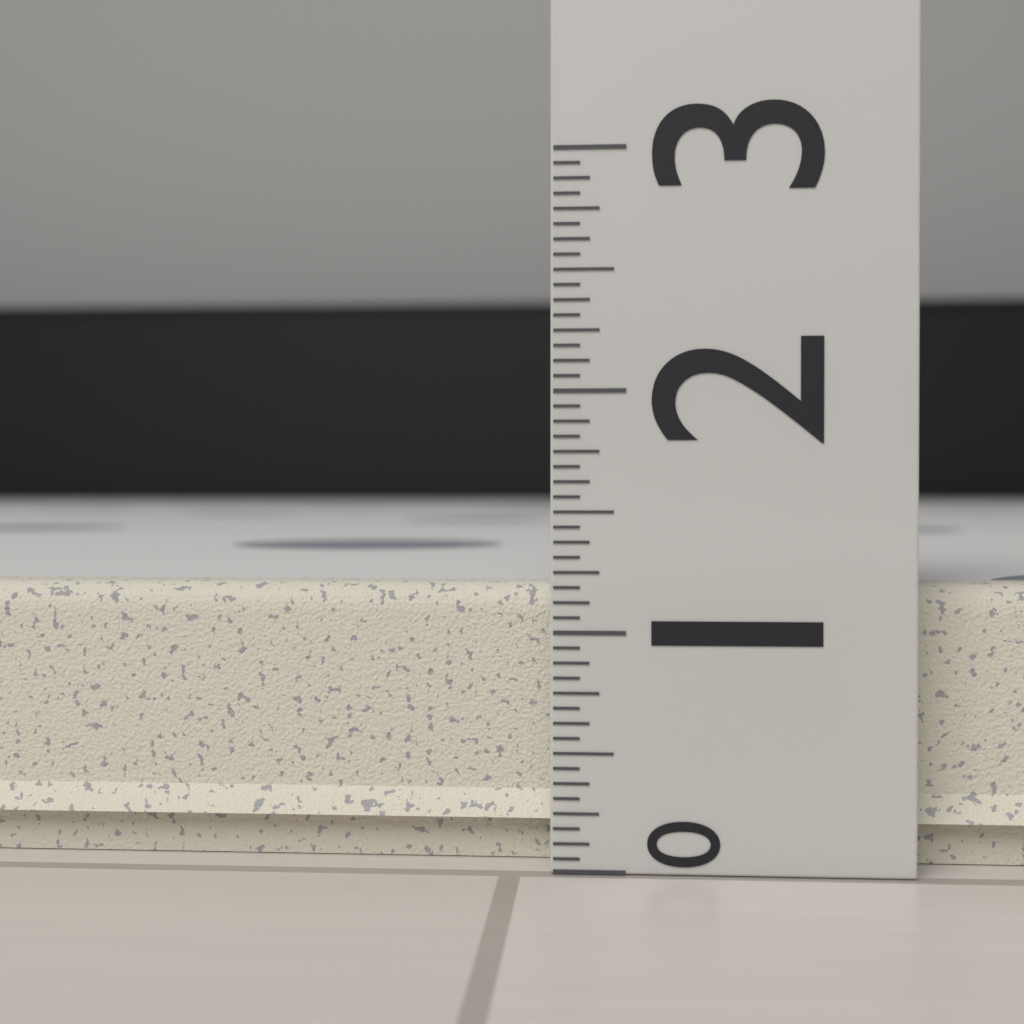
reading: 1.1875 (no unit)
